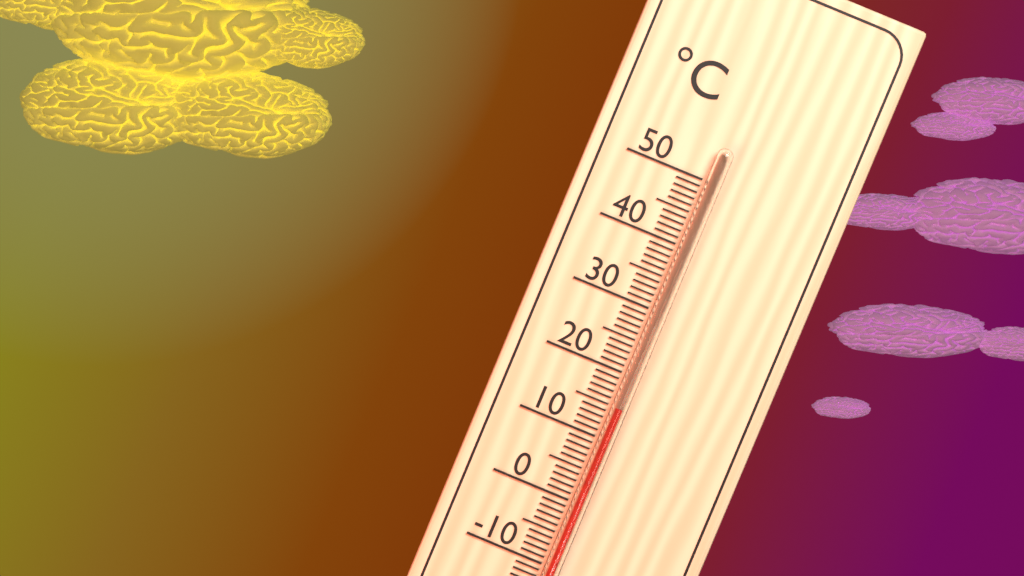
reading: 15 °C
